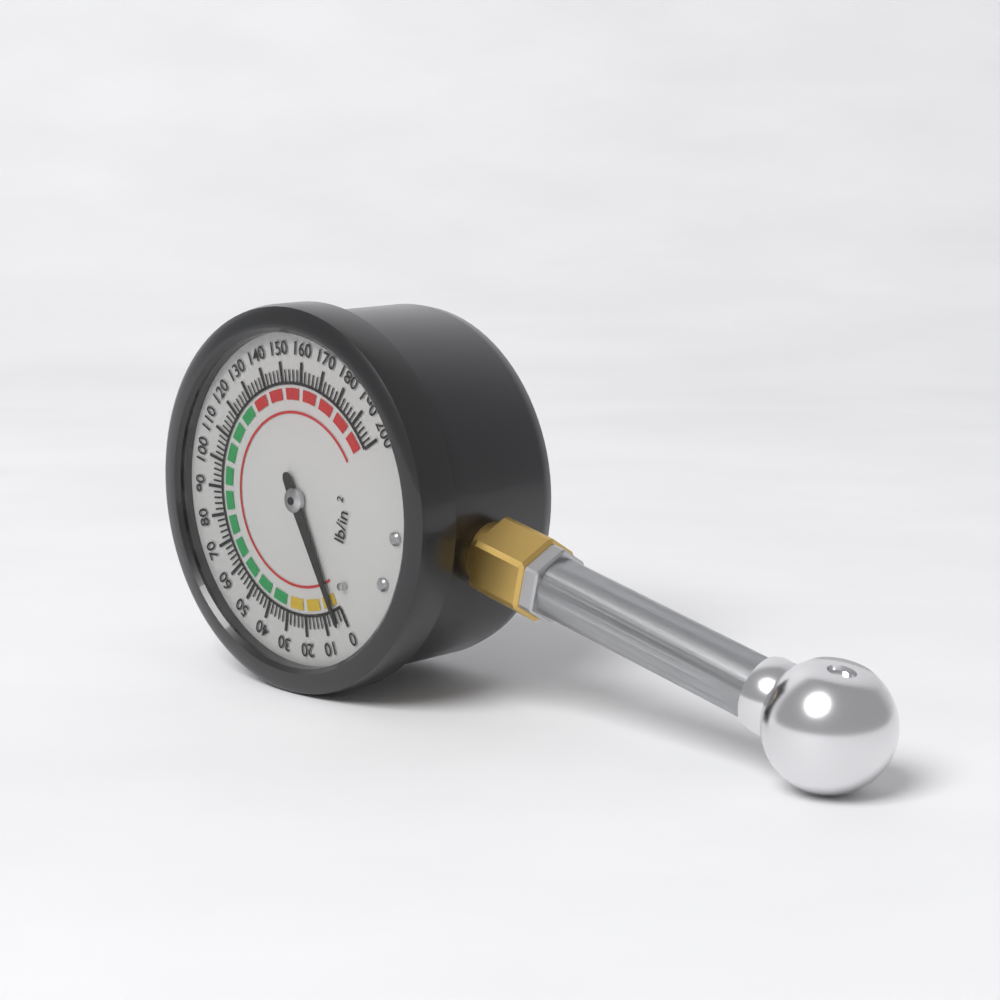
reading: 4 psi
